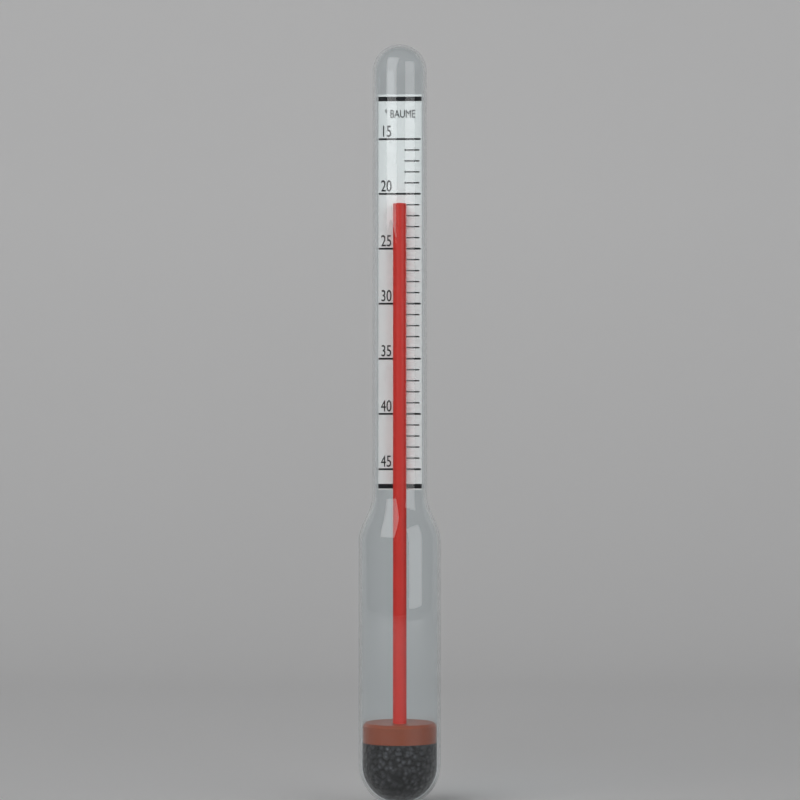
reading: 21 °Baumé
